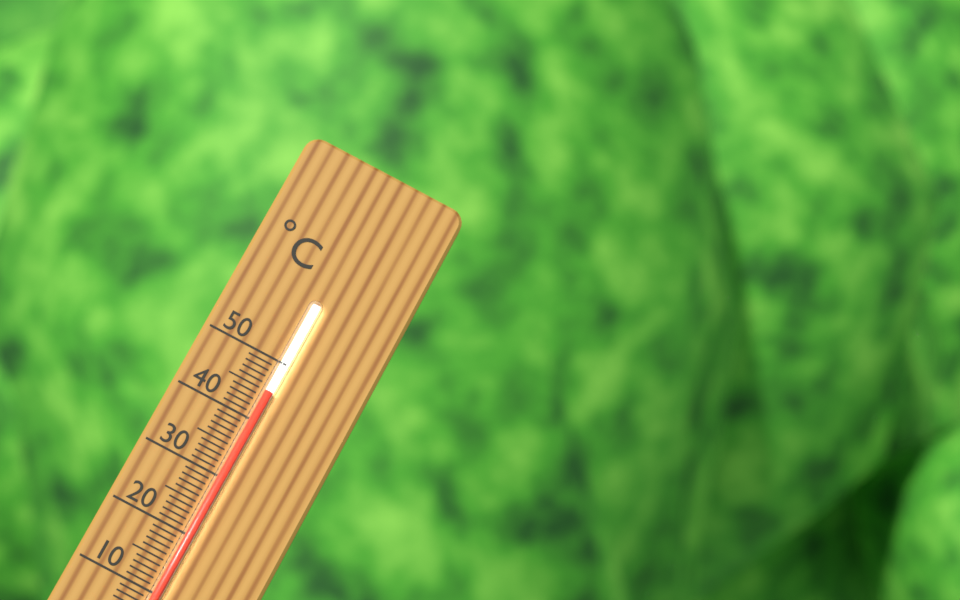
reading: 45 °C
